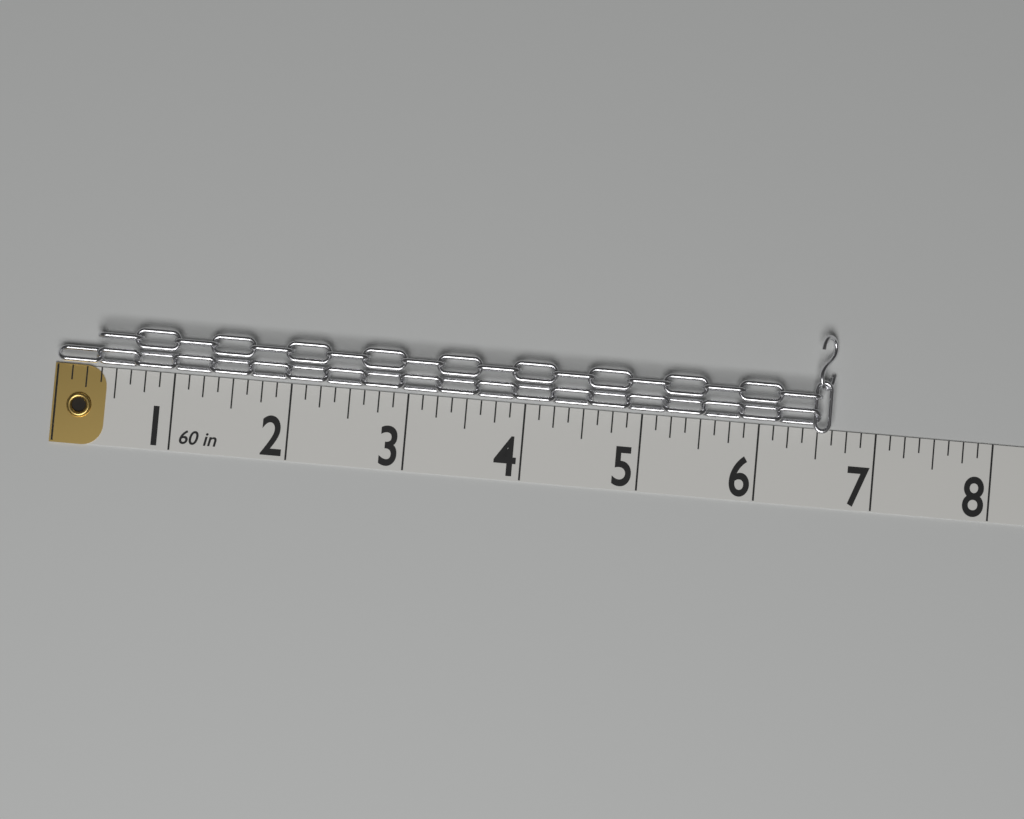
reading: 6.625 in
